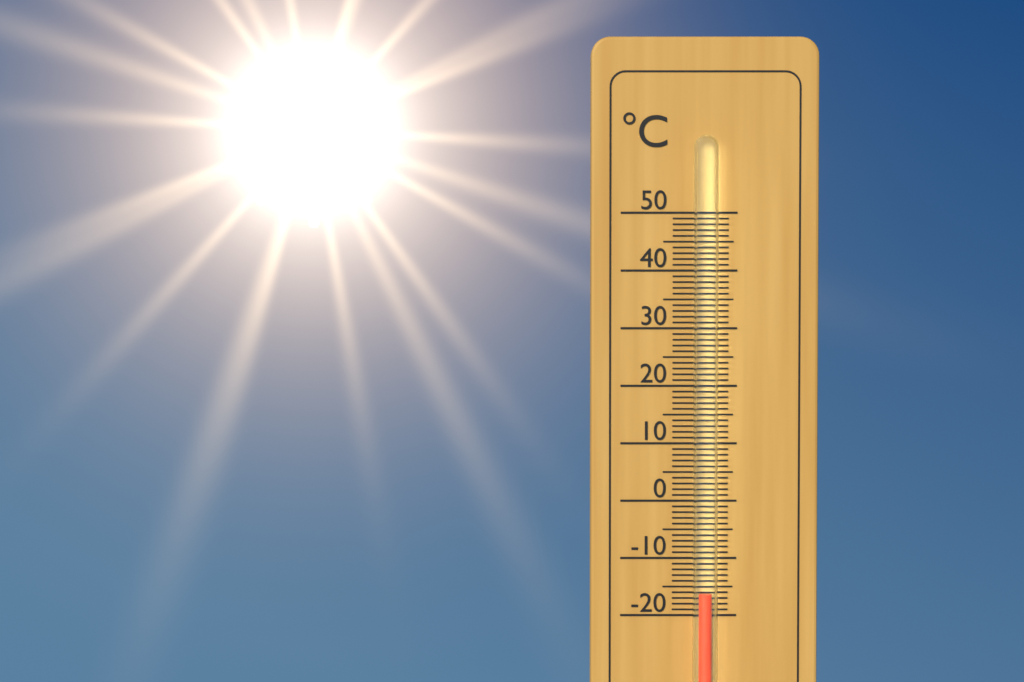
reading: -16 °C
